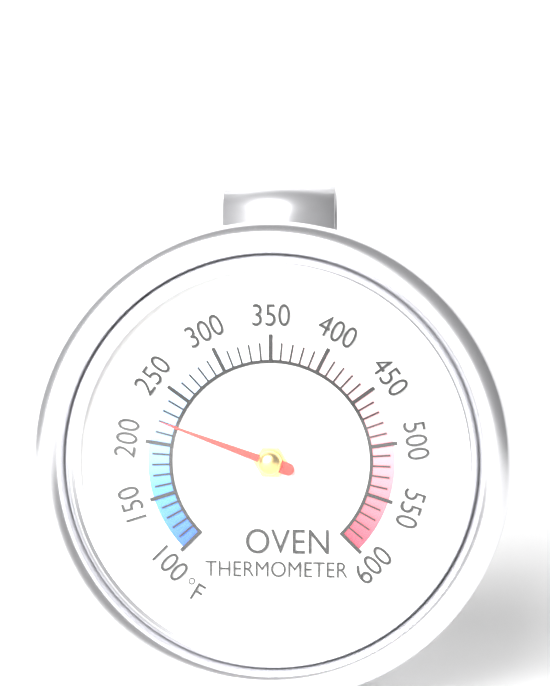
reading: 220 °F
